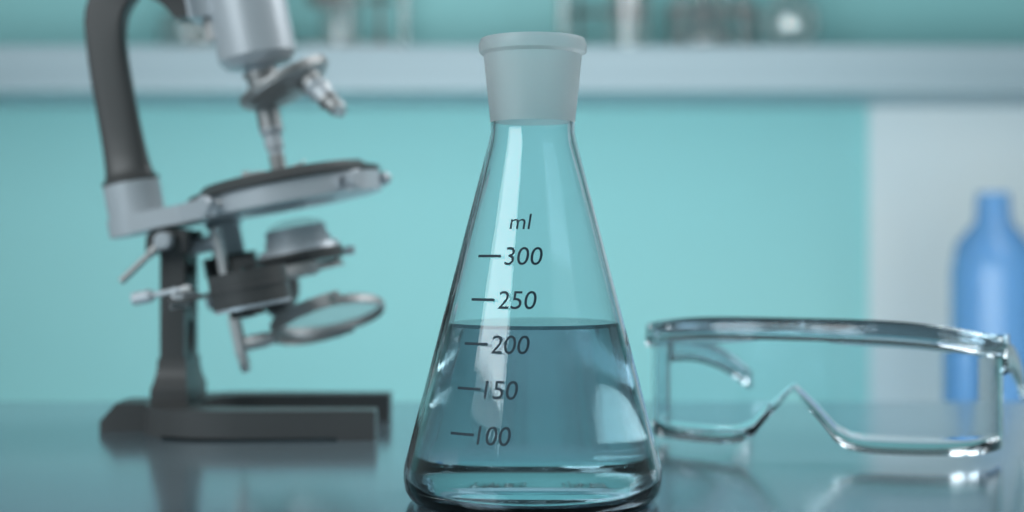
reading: 220 ml
